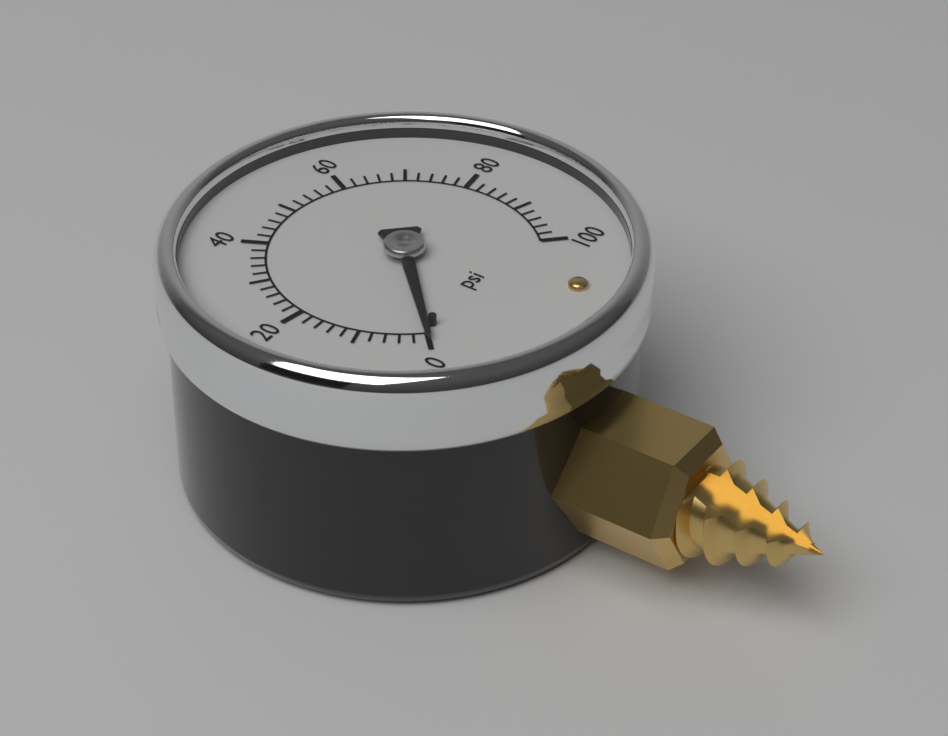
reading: 0 psi
